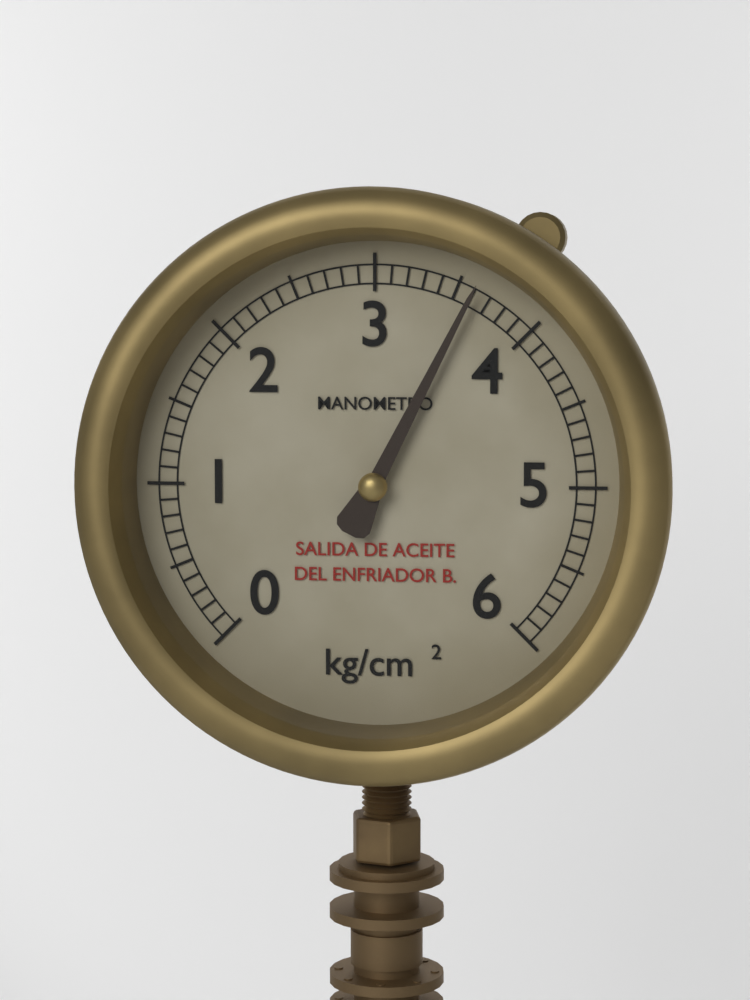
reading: 3.6 kg/cm²
